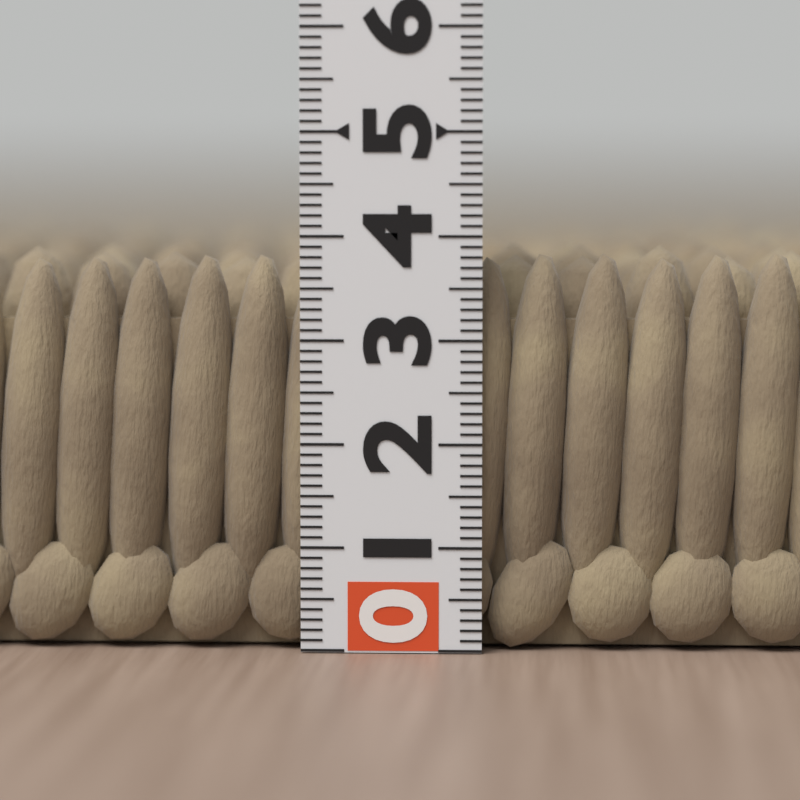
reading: 3.9 (no unit)
